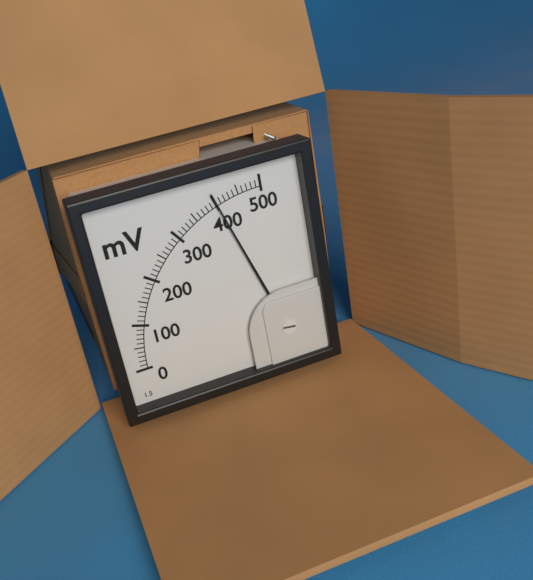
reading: 400 mV
